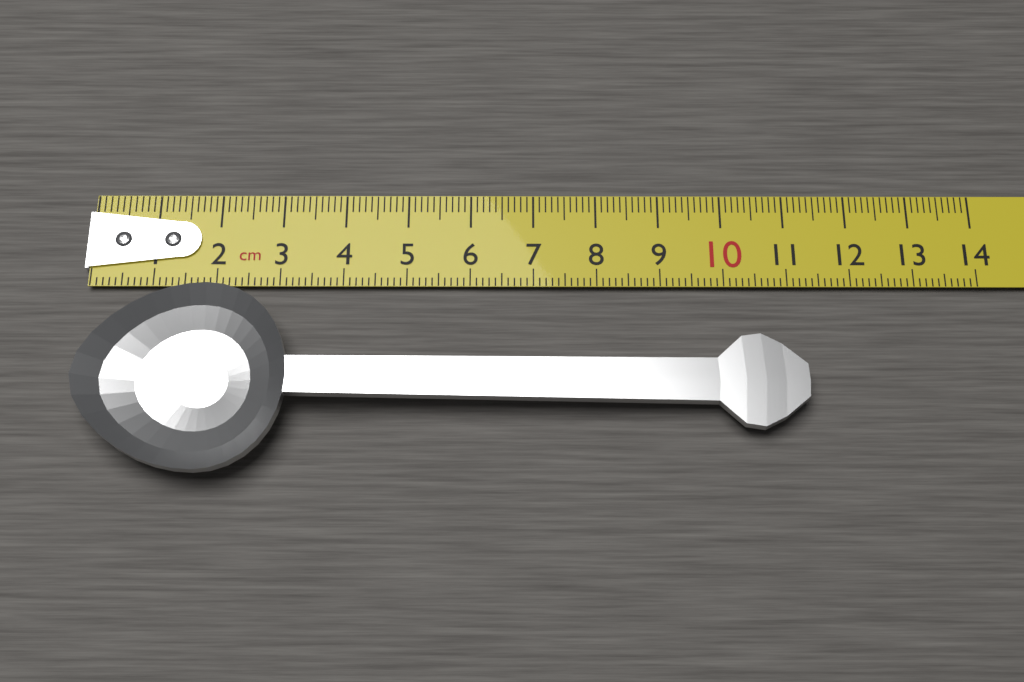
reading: 11.2 cm
